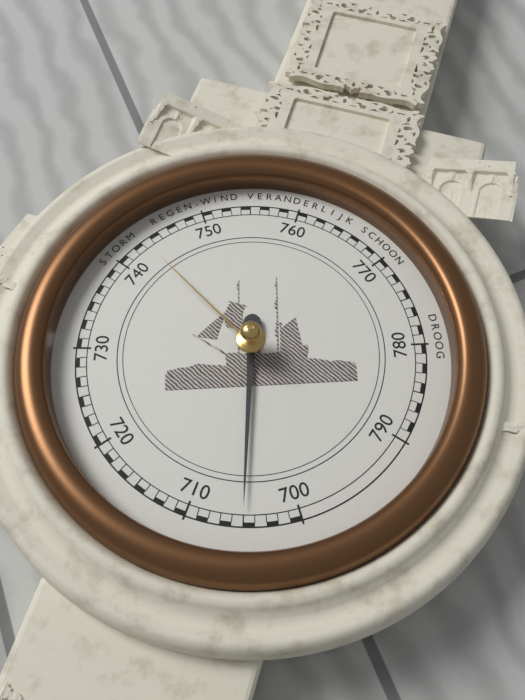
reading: 705 mmHg
